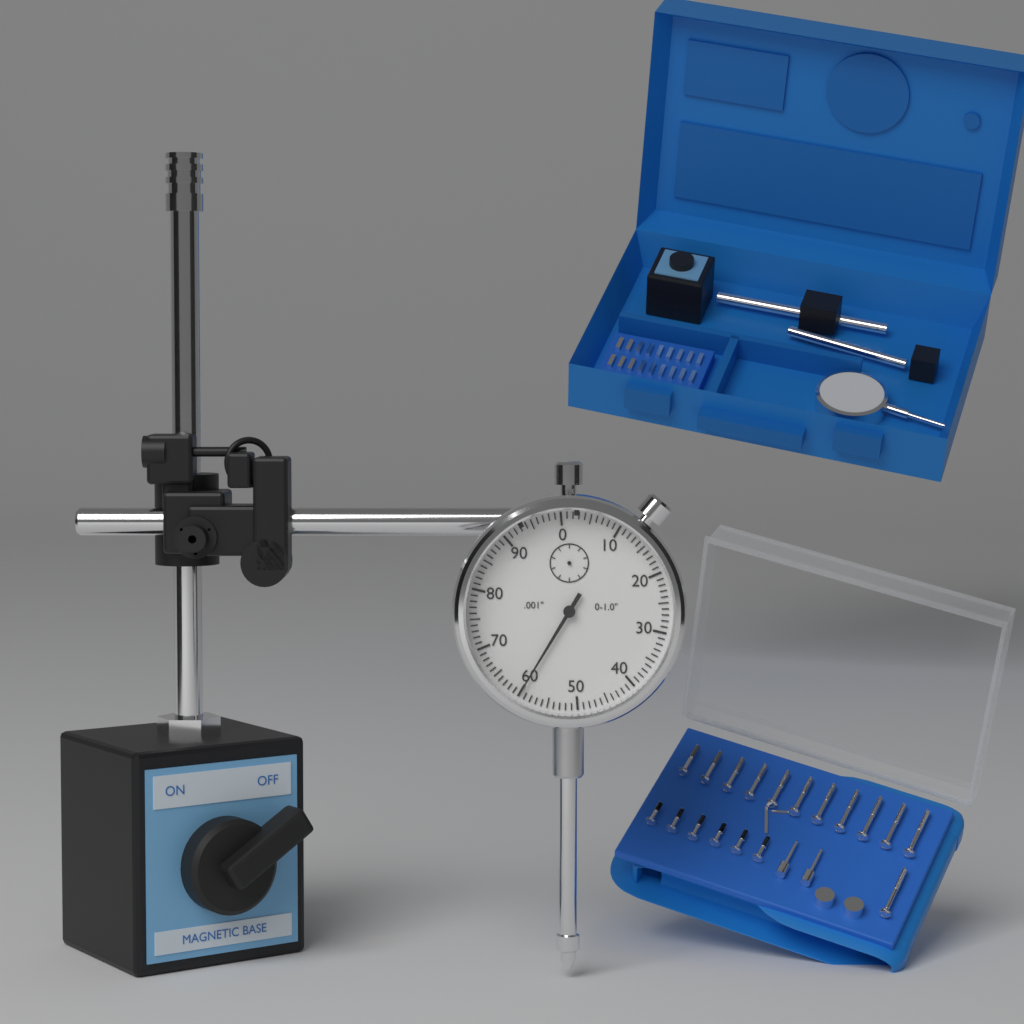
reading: 0.060 in
